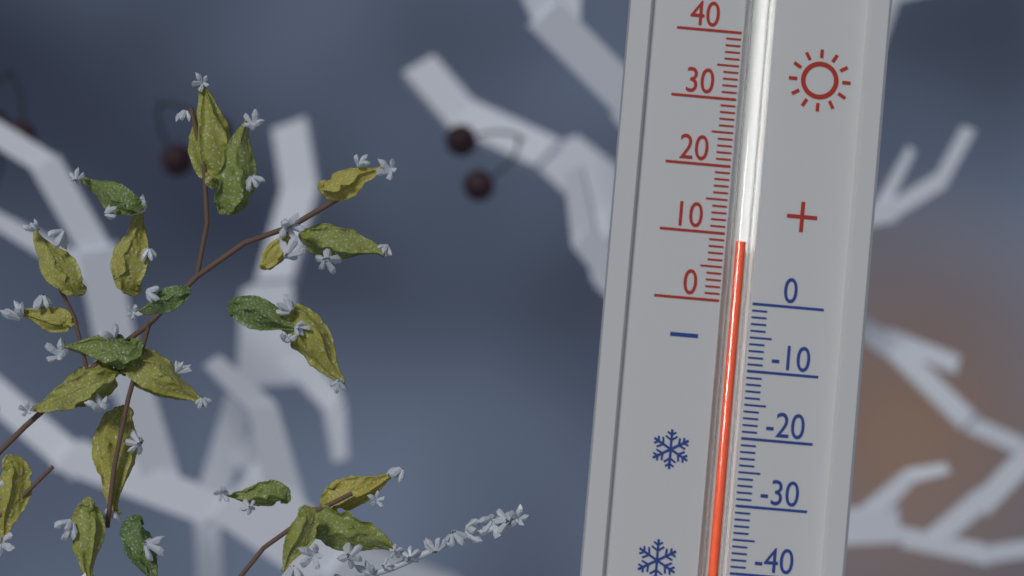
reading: 9 (no unit)
